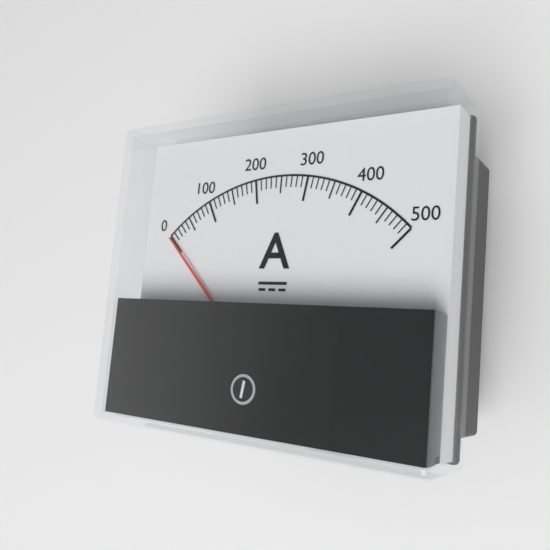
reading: 0 A
